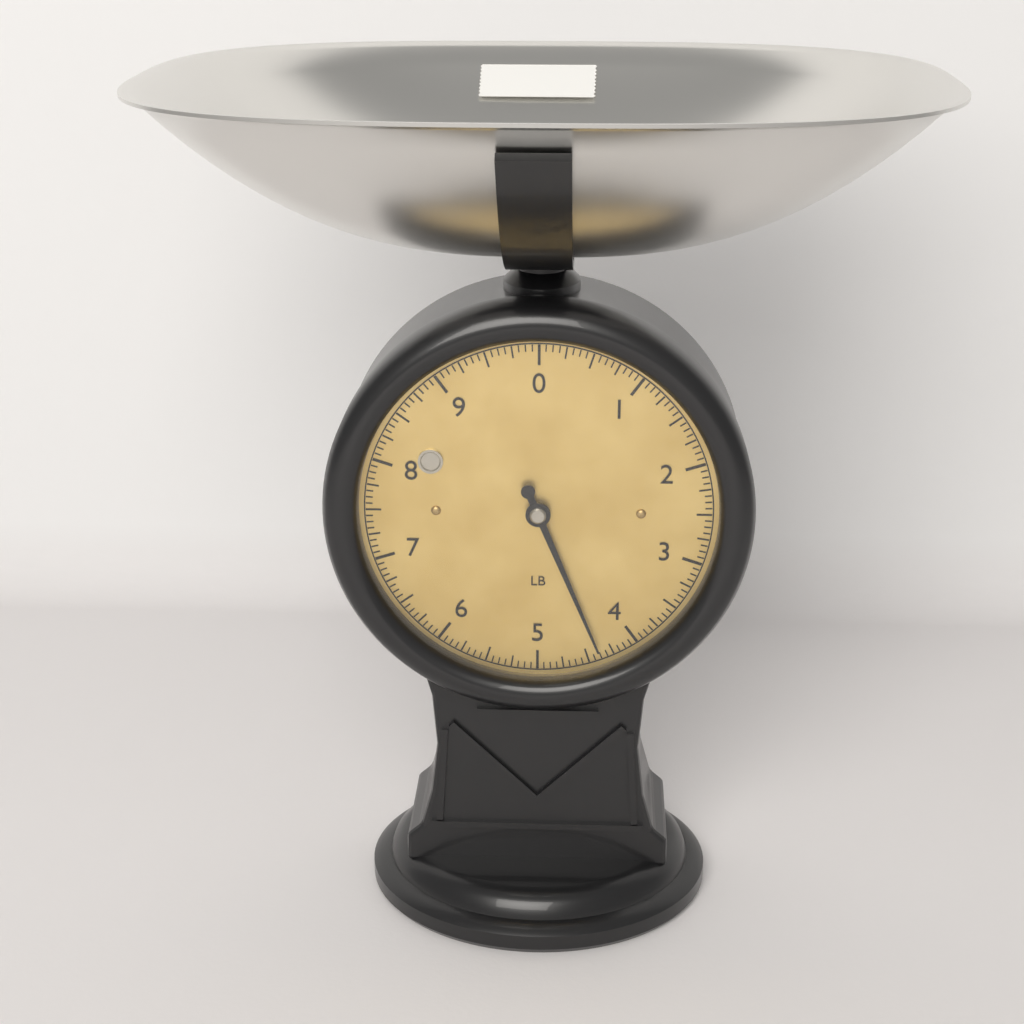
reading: 4.3750 lb
